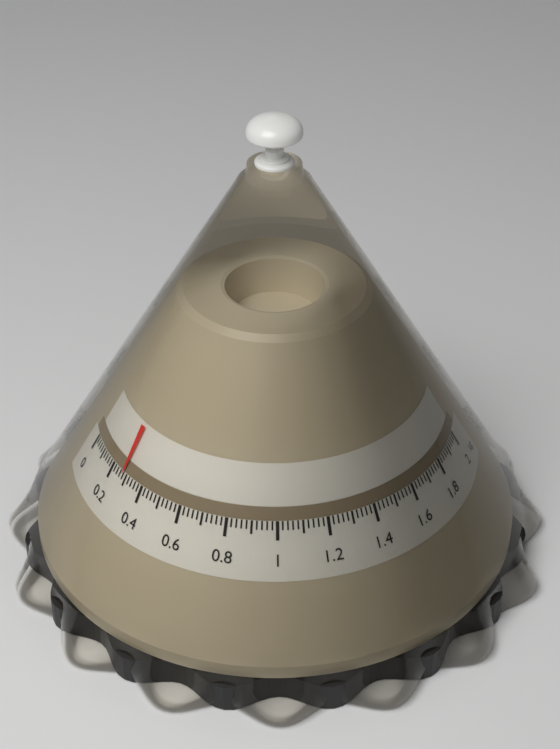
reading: 0.28 kg
